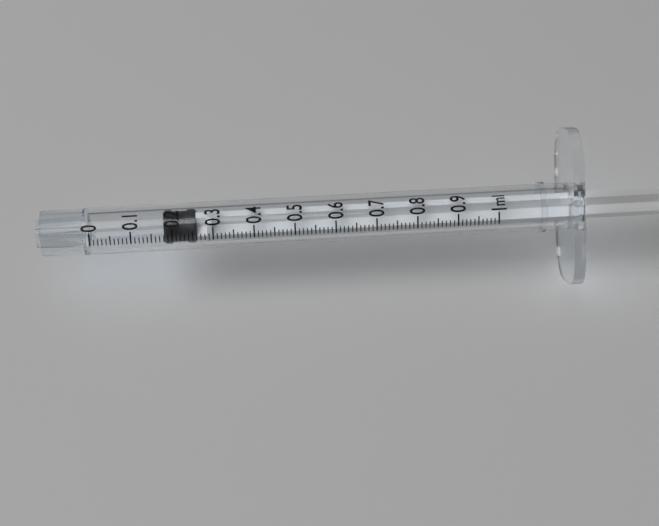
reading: 0.18 ml
